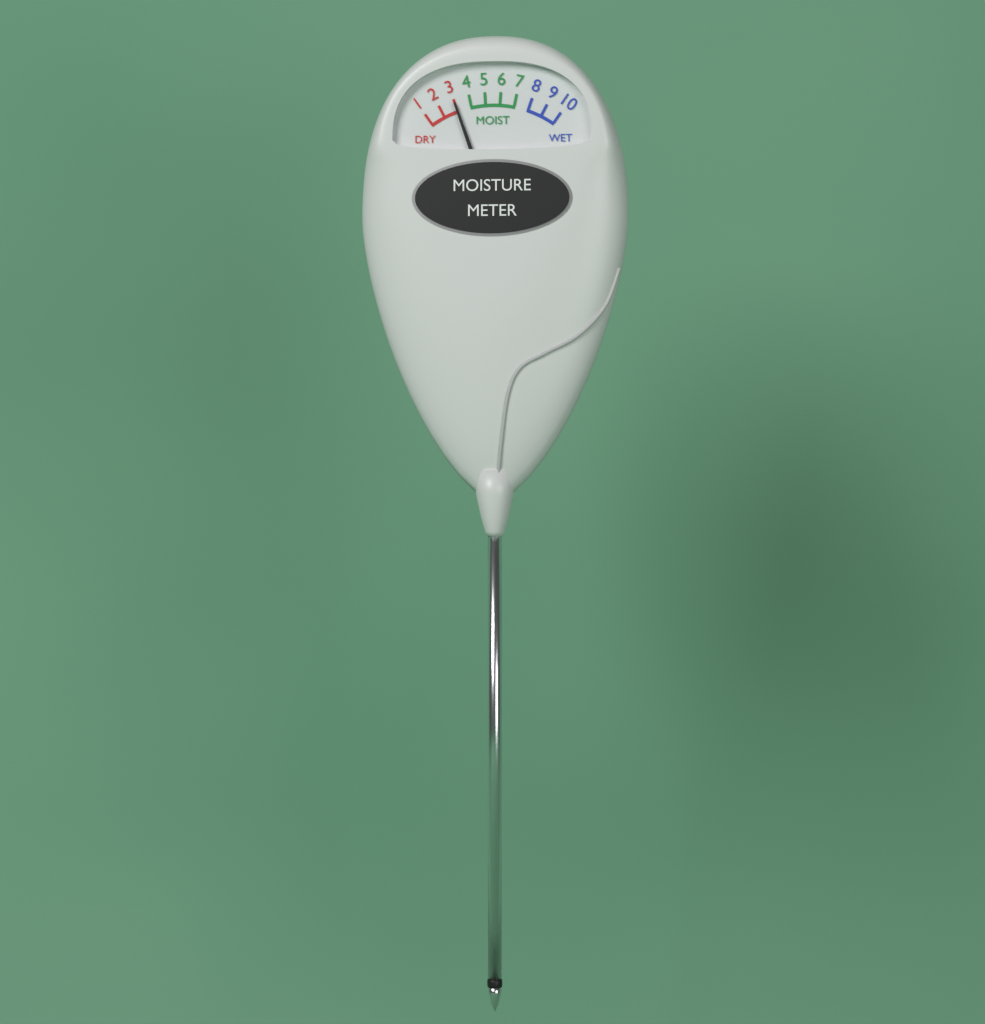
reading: 3 (no unit)
